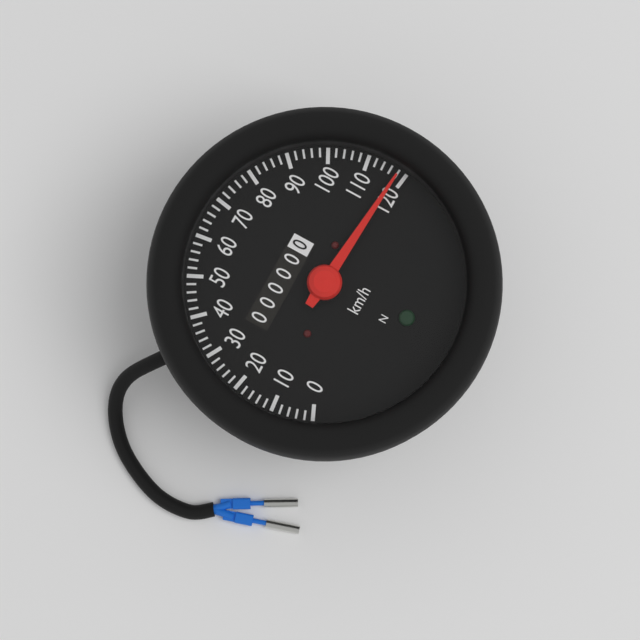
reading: 118 km/h
